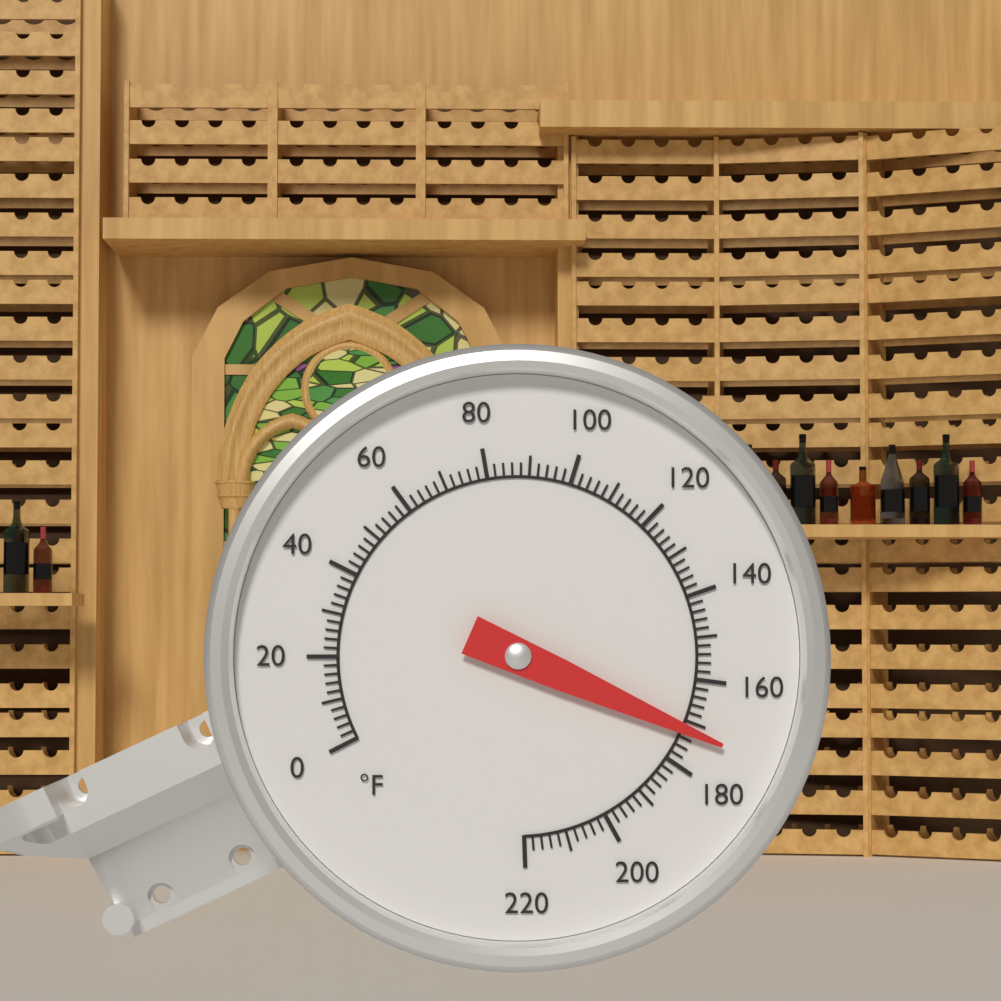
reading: 172 °F
